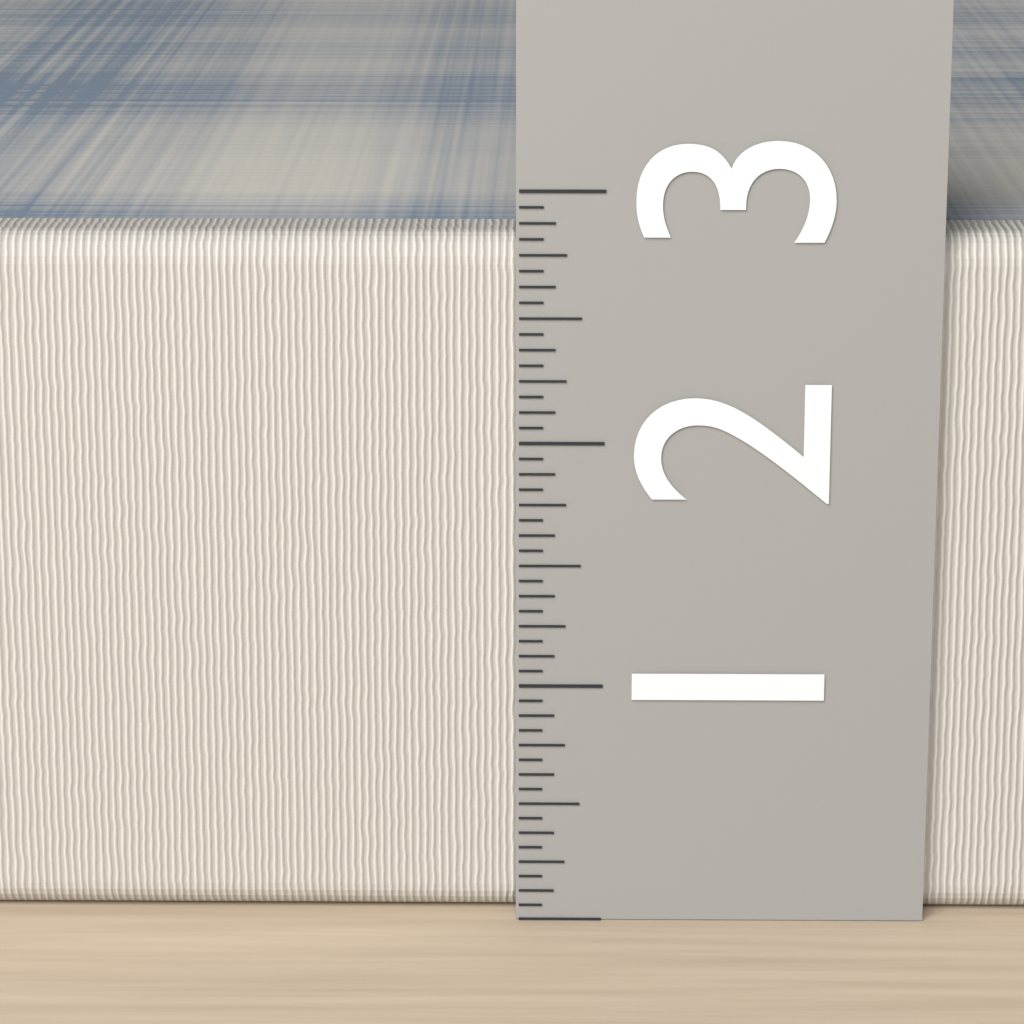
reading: 2.8125 (no unit)
